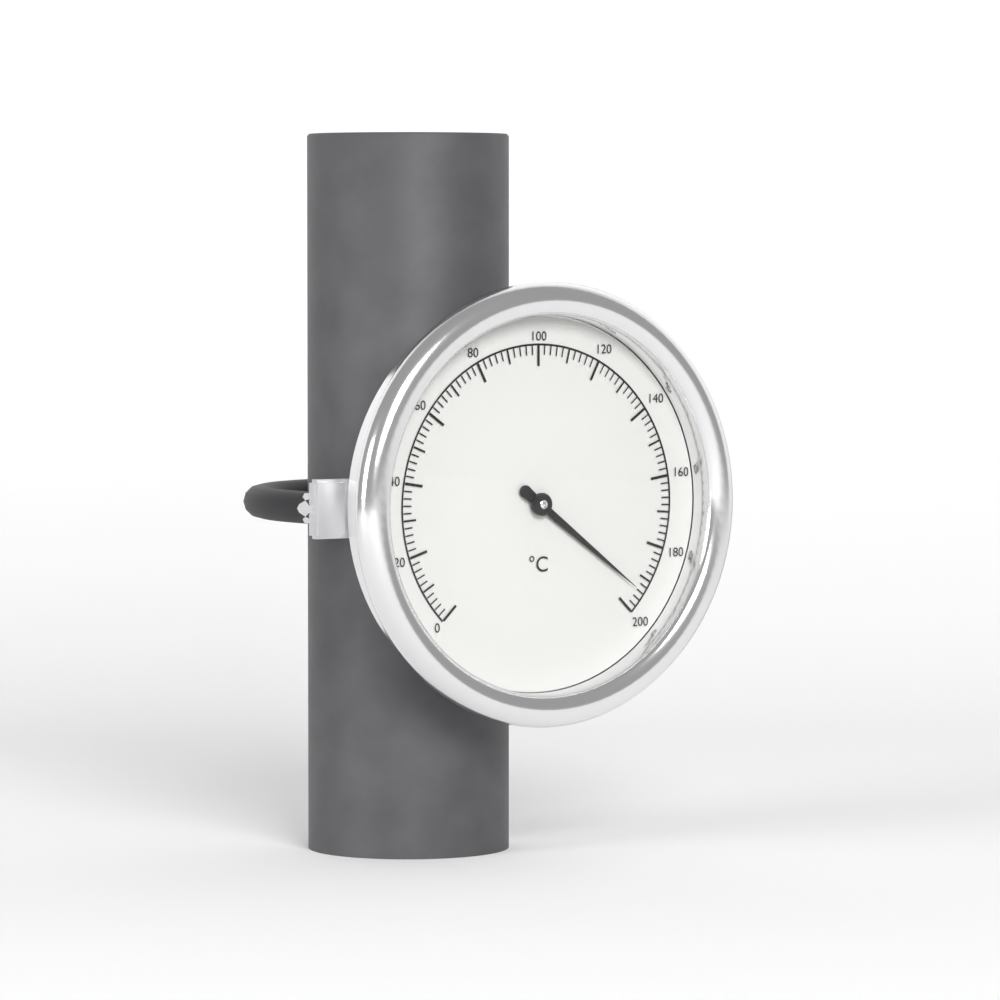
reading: 194 °C
